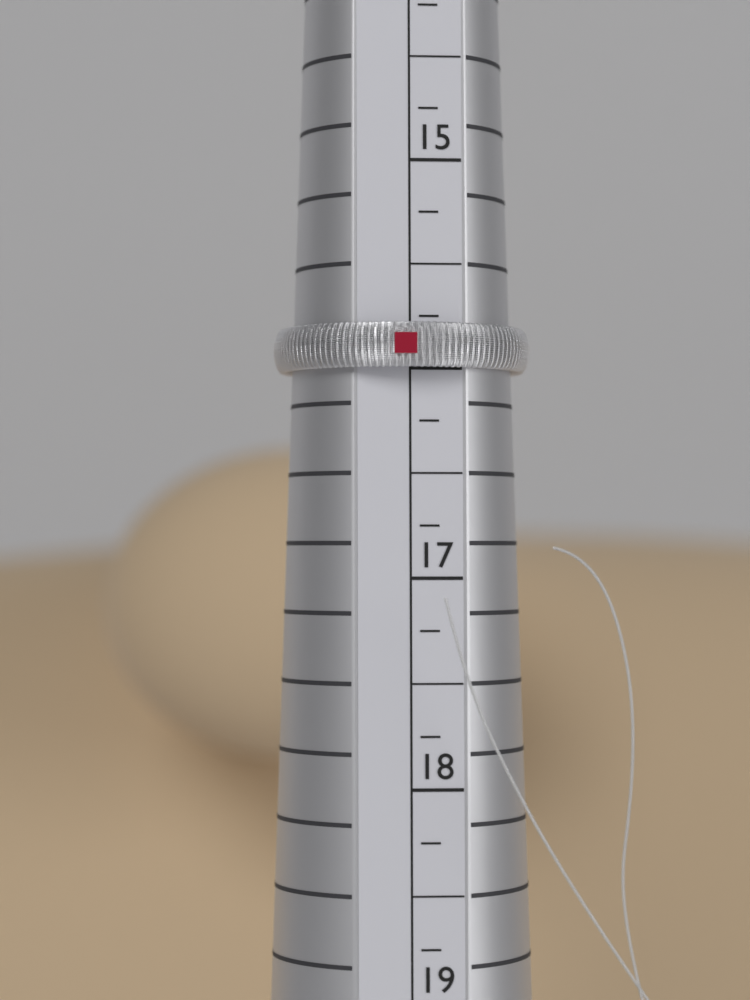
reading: 16.00 (no unit)
